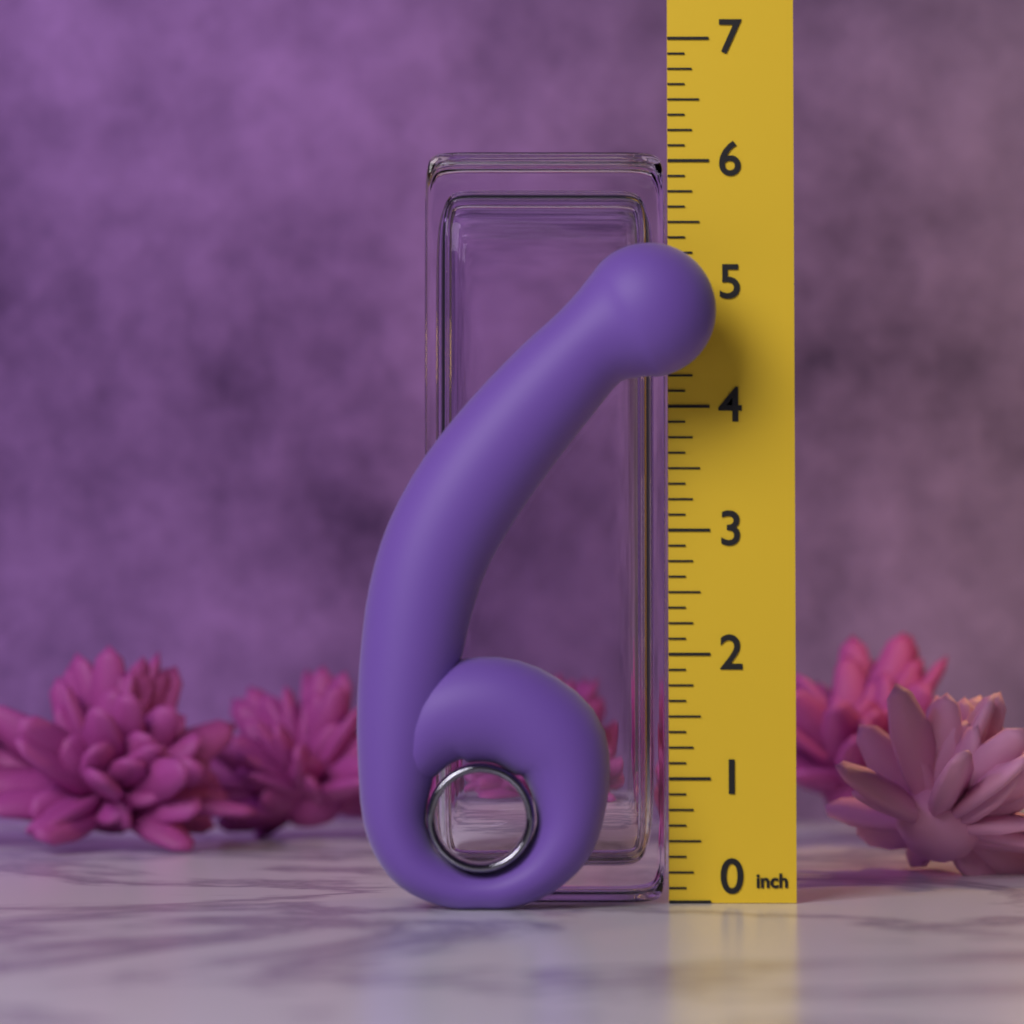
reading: 5.250 in
